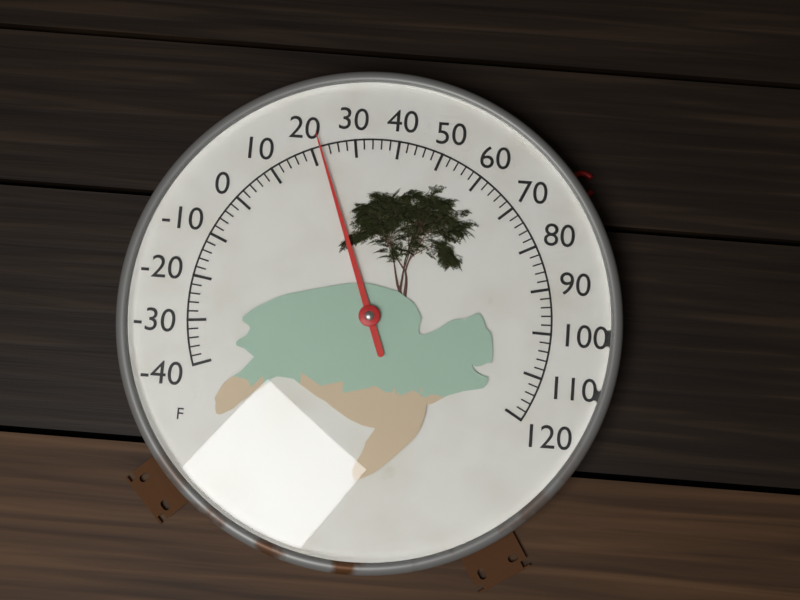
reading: 22 °F
